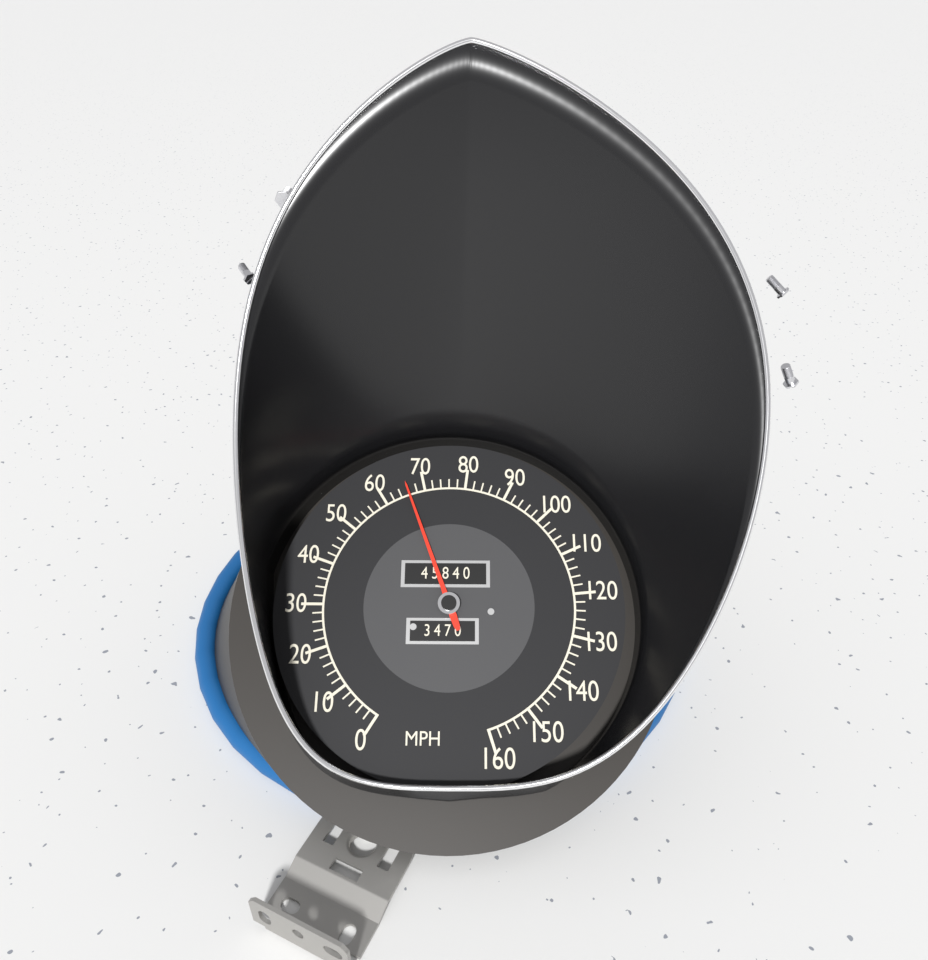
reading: 66 MPH
